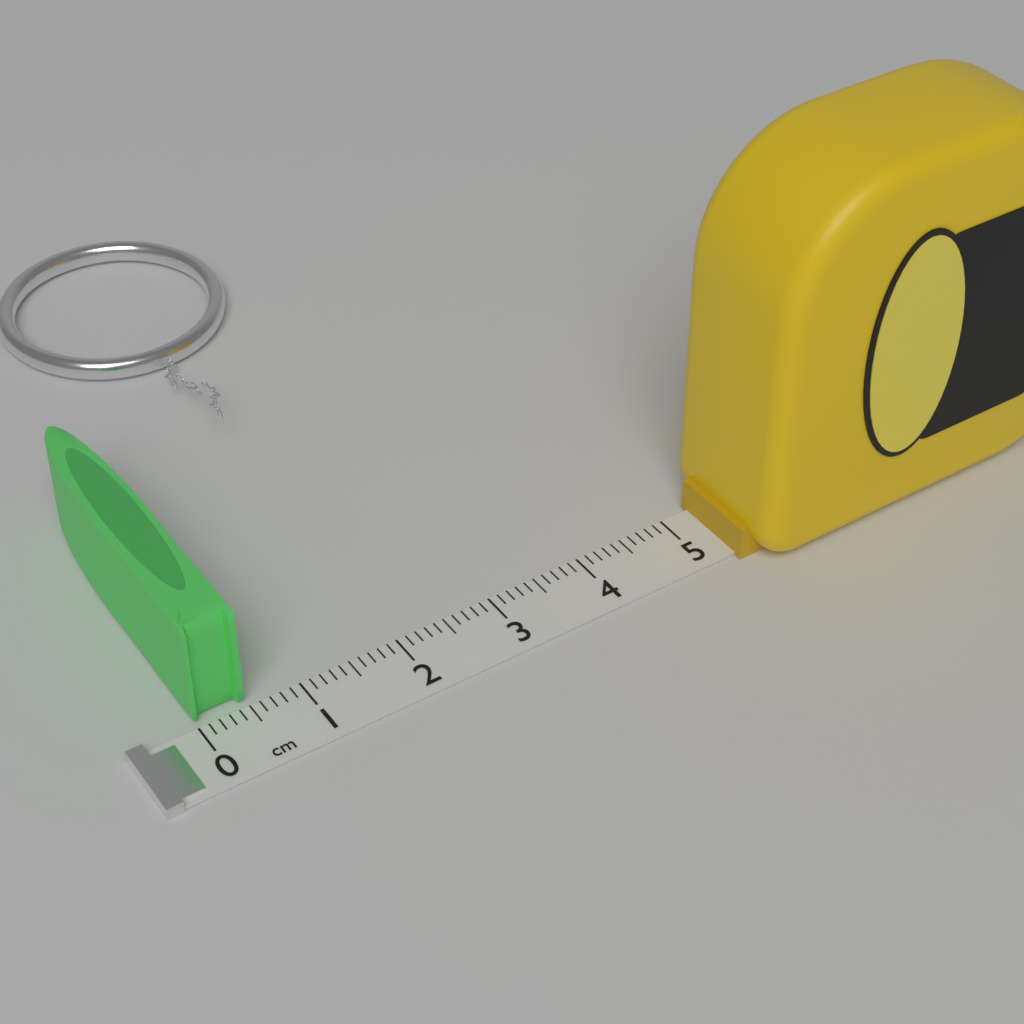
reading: 0.5 cm
